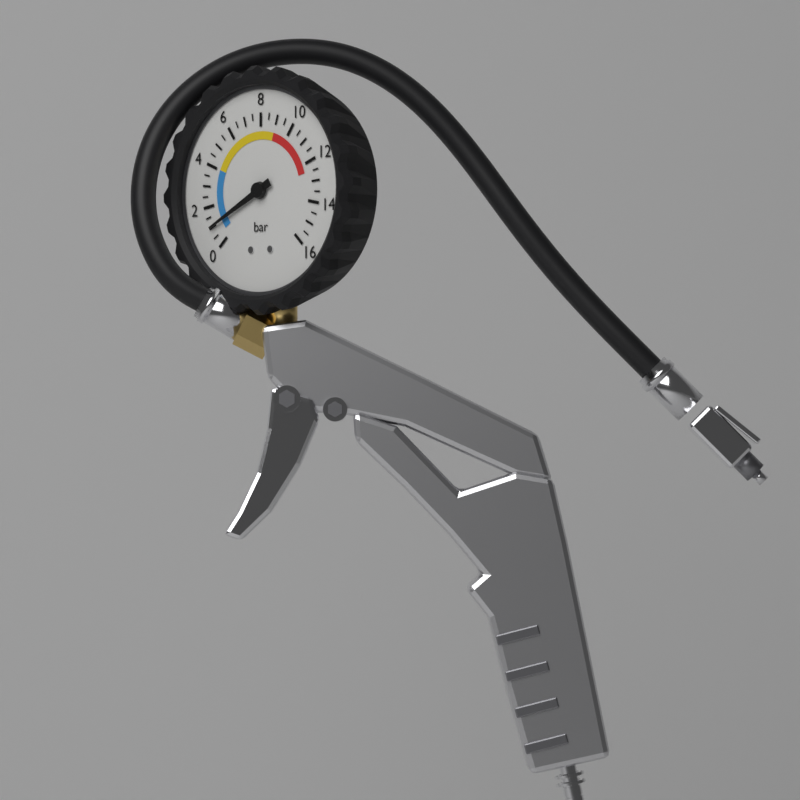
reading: 1.0 bar
